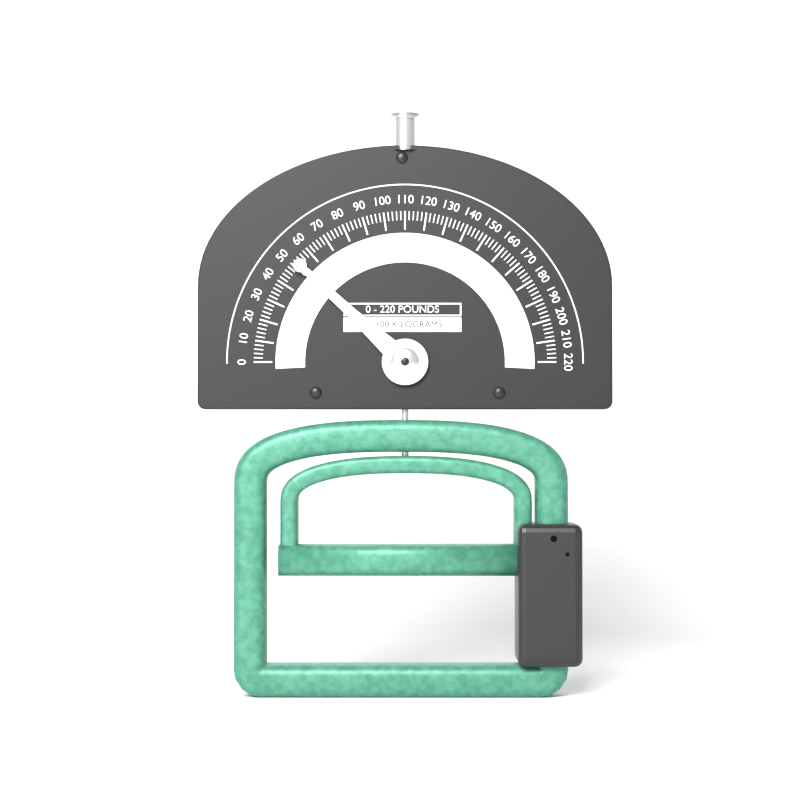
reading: 52 lb
